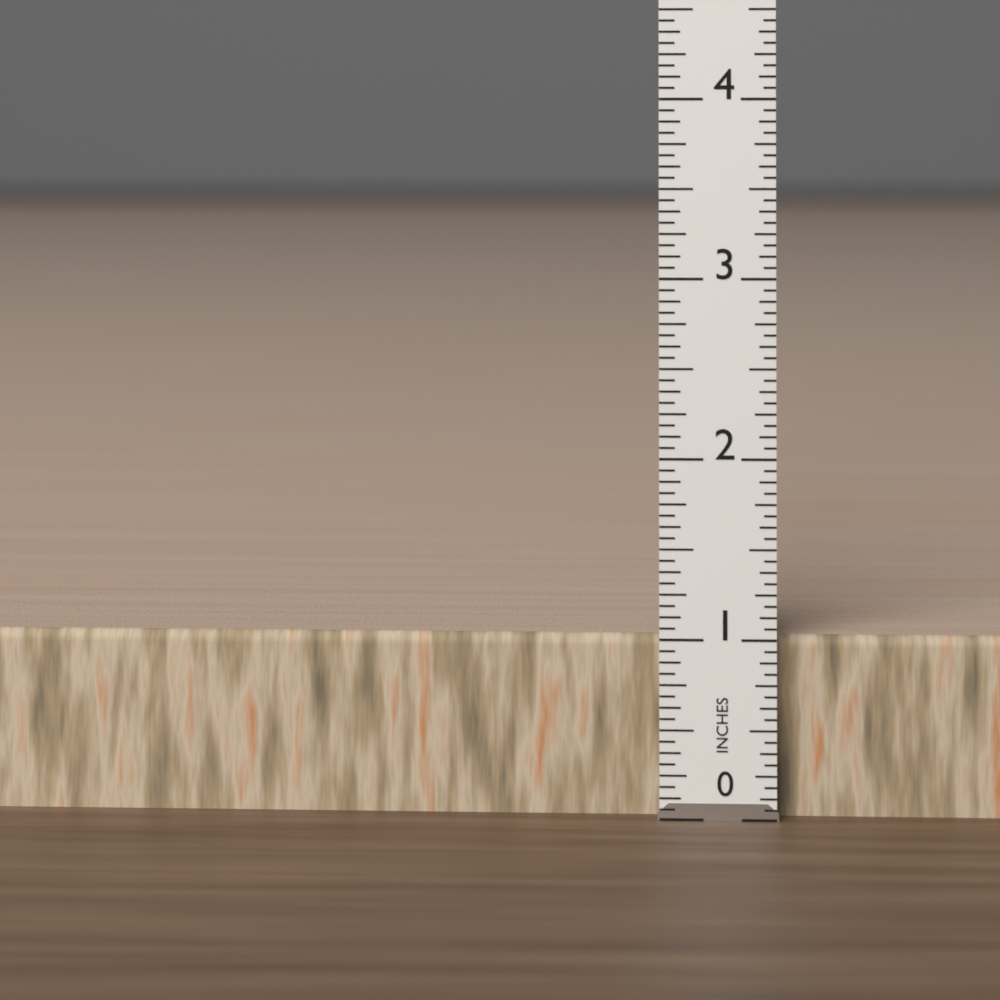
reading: 1.0000 in
